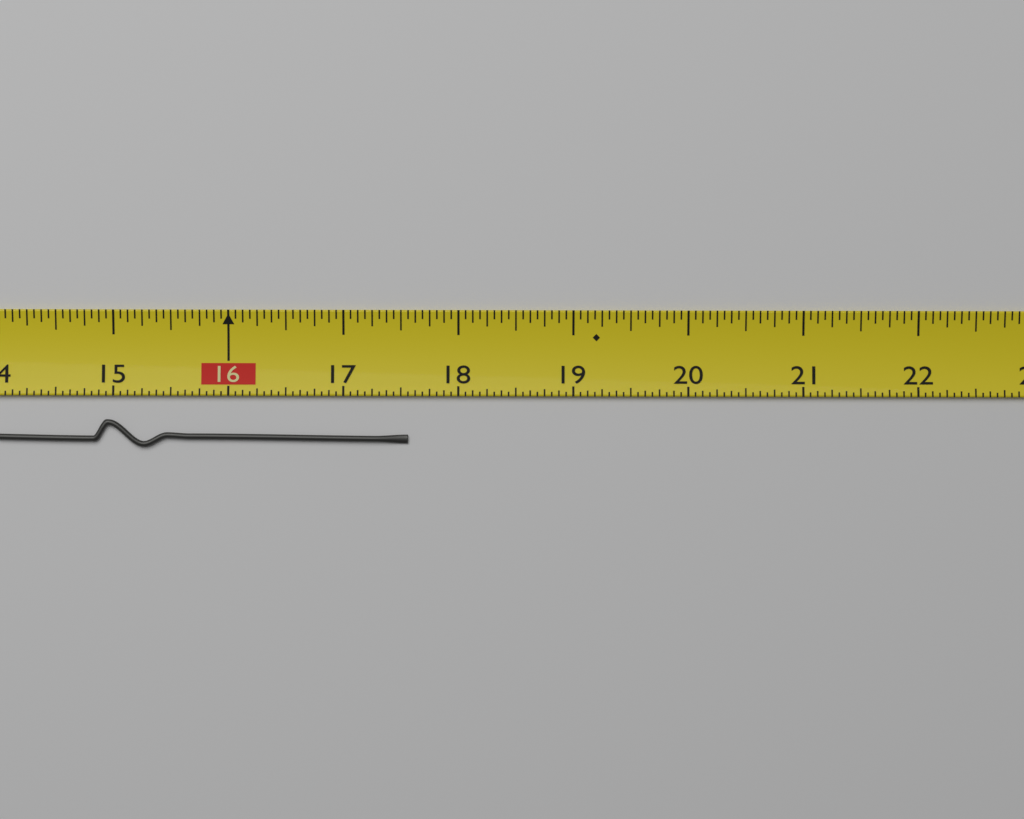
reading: 17.5625 (no unit)
